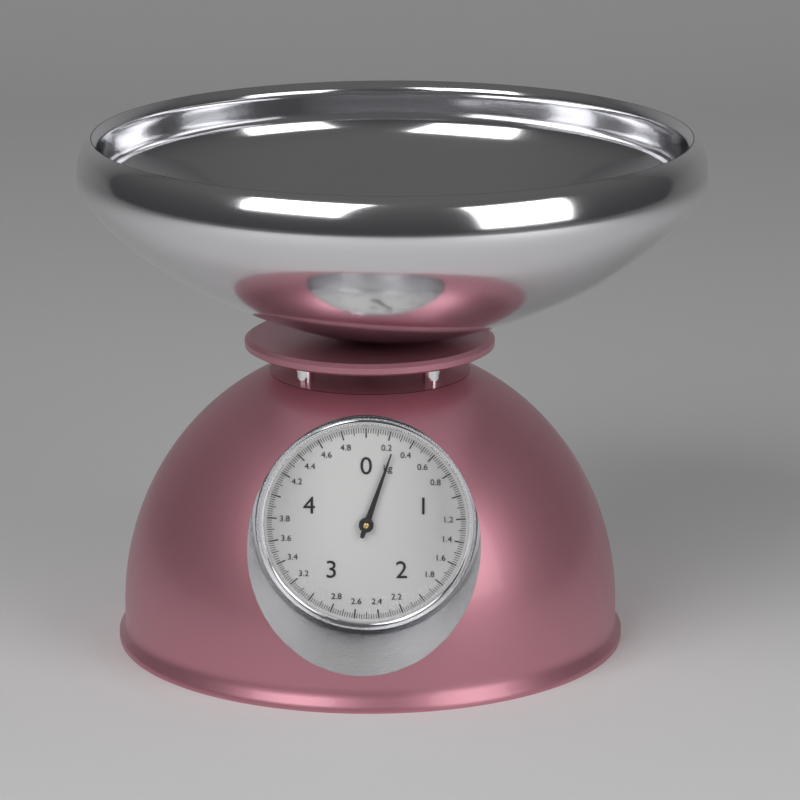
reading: 0.26 kg
